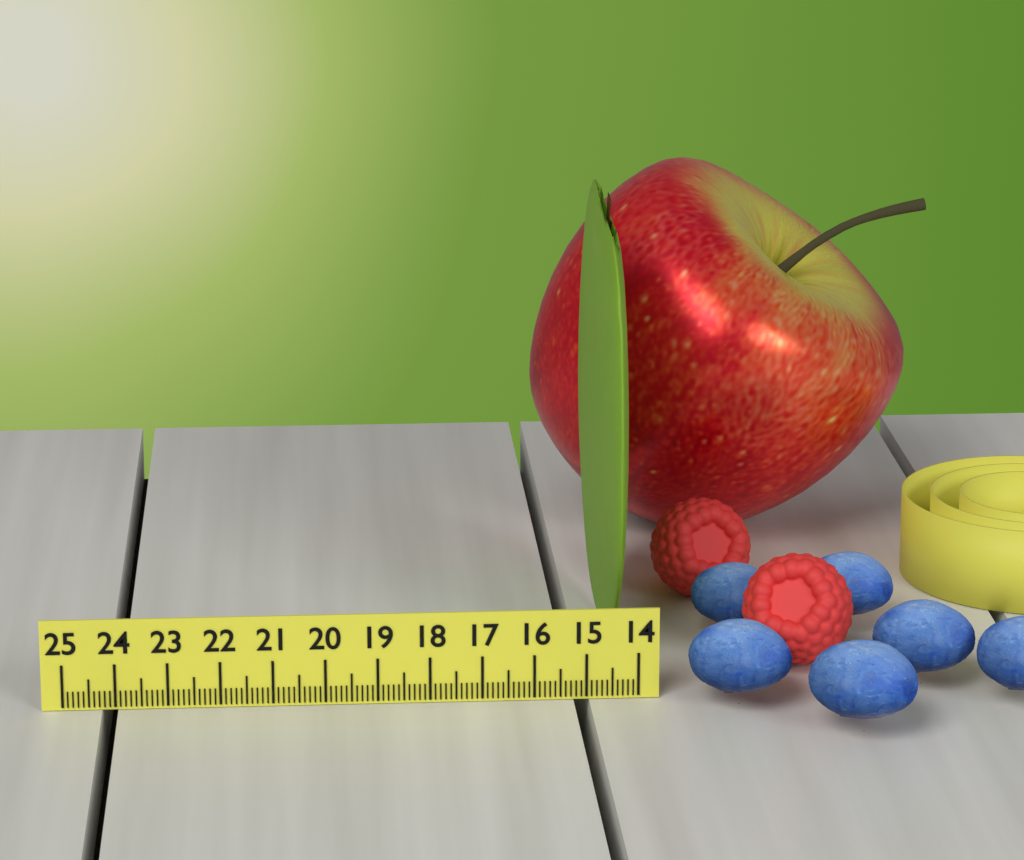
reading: 14.6 (no unit)
